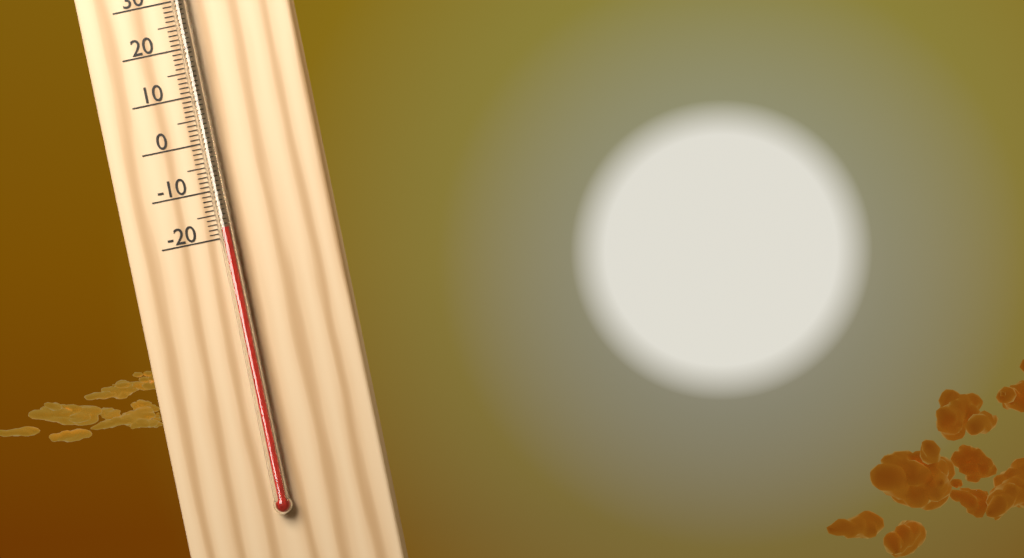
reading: -18 °C
